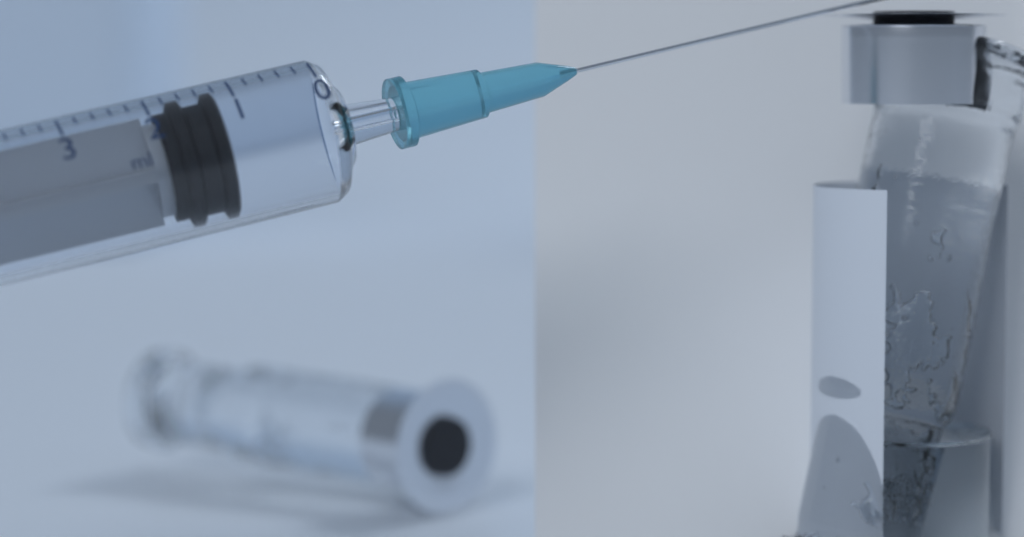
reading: 1.2 ml
